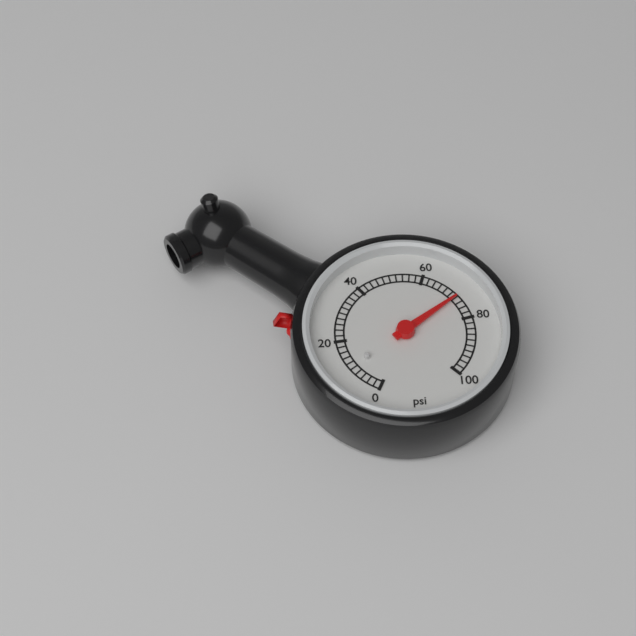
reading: 72 psi
